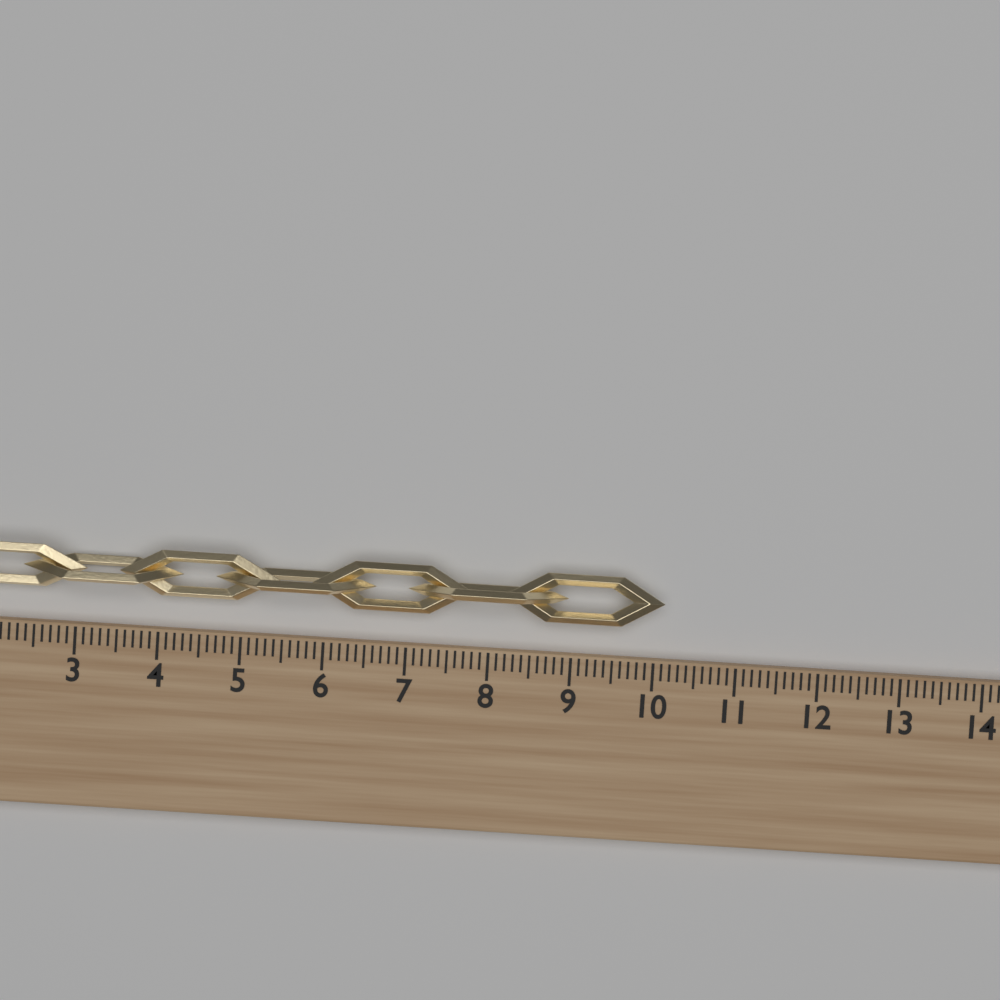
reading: 10.1 (no unit)
